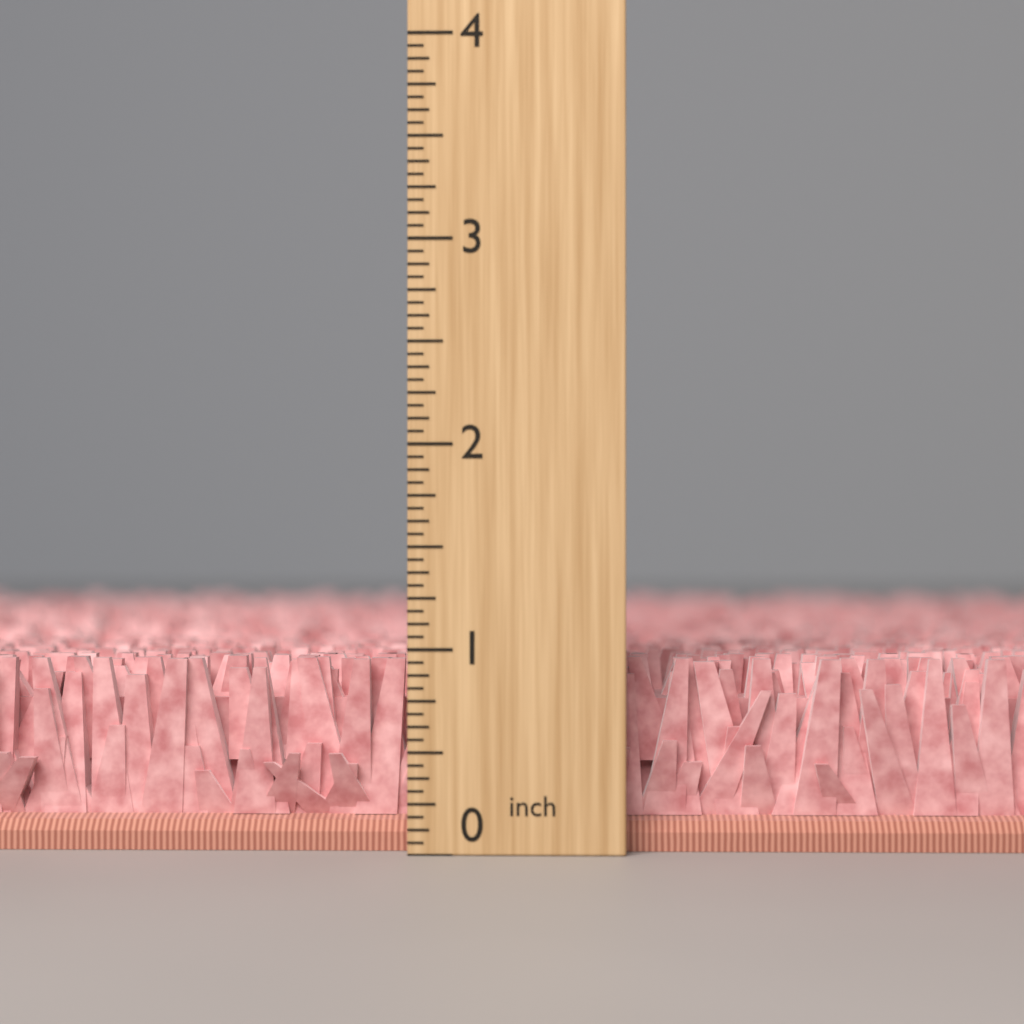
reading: 0.9375 inch
